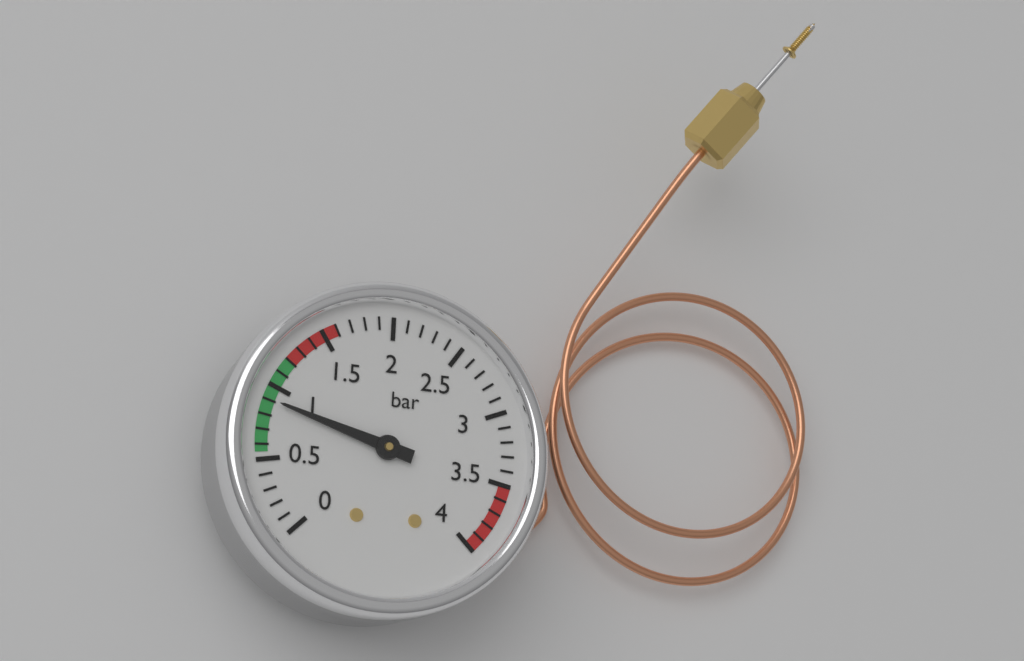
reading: 0.9 bar
